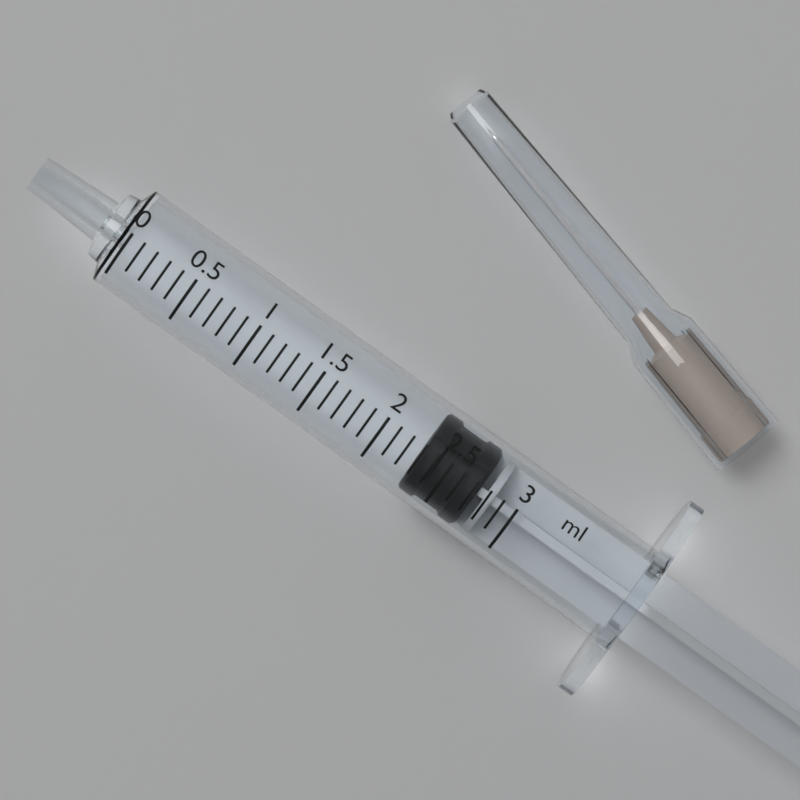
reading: 2.3 ml
